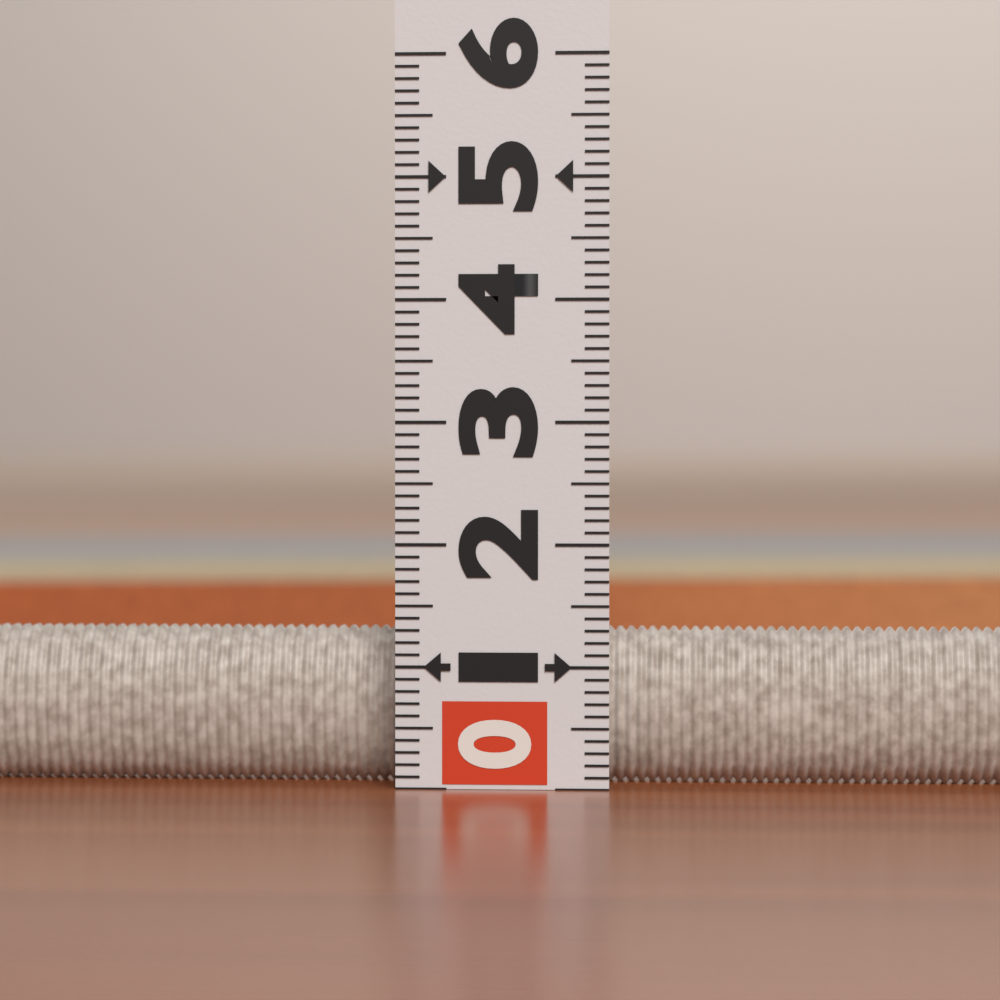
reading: 1.5 (no unit)
